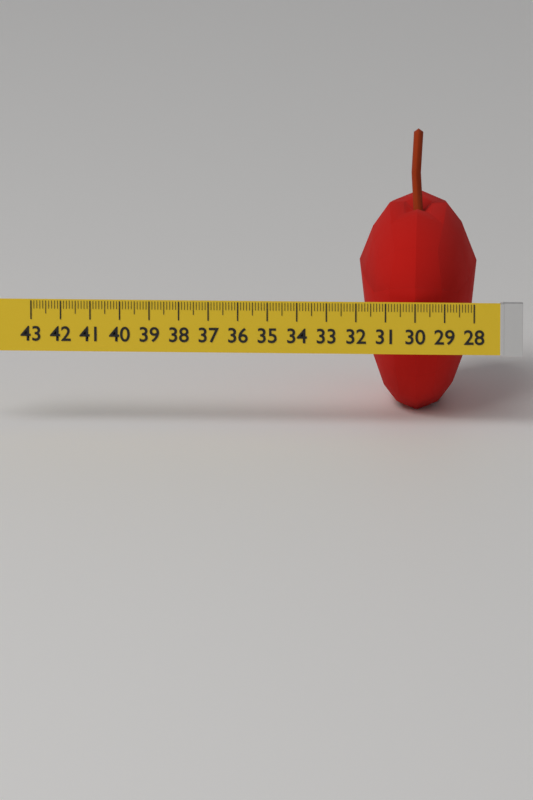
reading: 32.0 (no unit)
